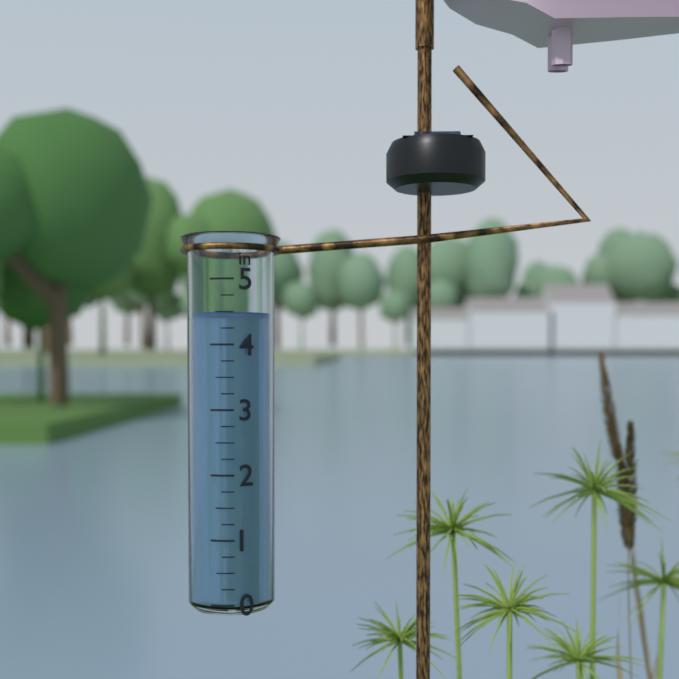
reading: 4.50 in
